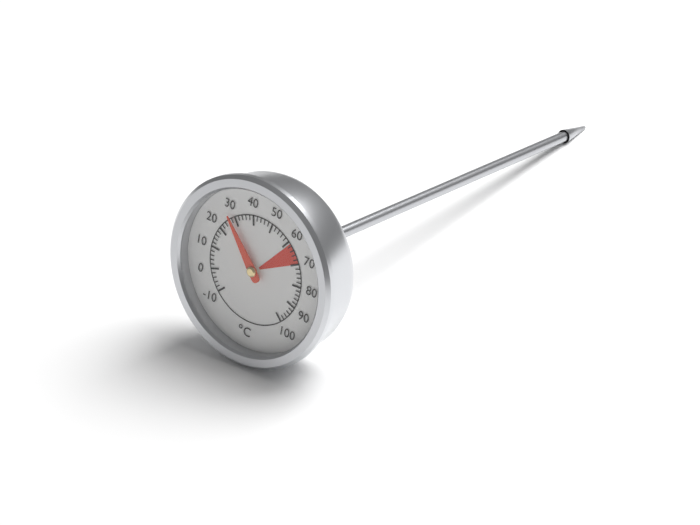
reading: 28 °C
